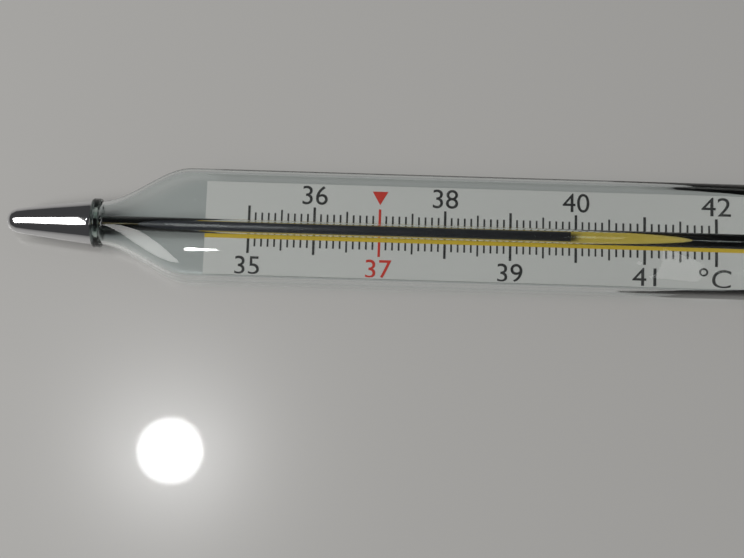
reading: 39.9 °C
